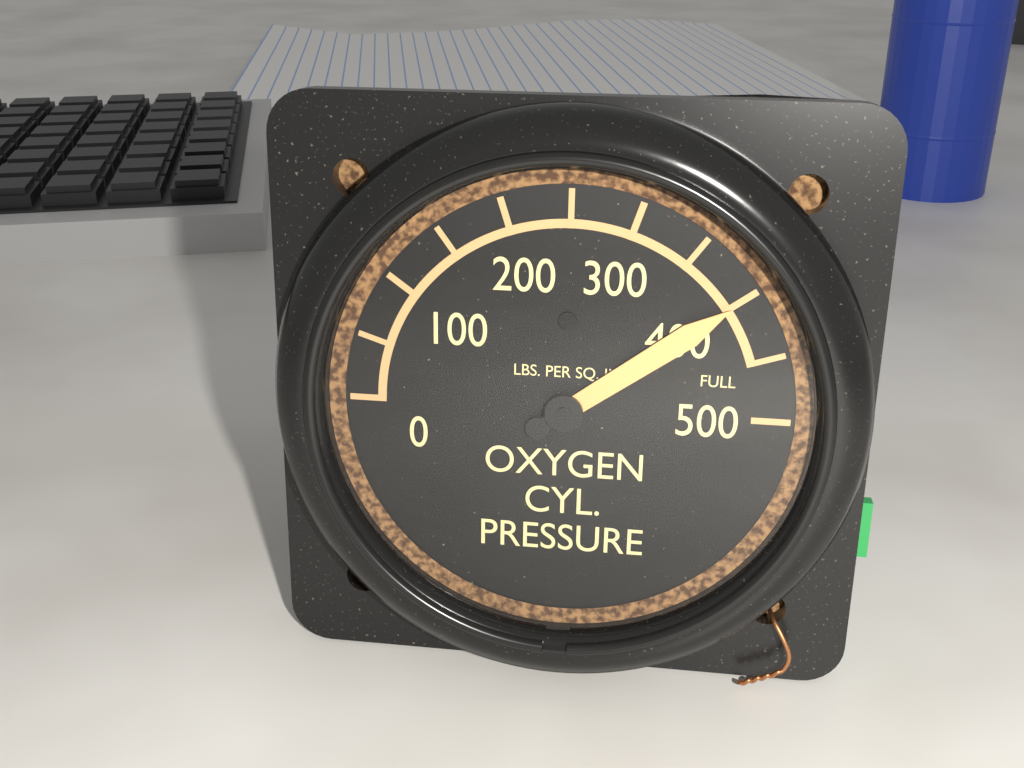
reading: 400 psi
